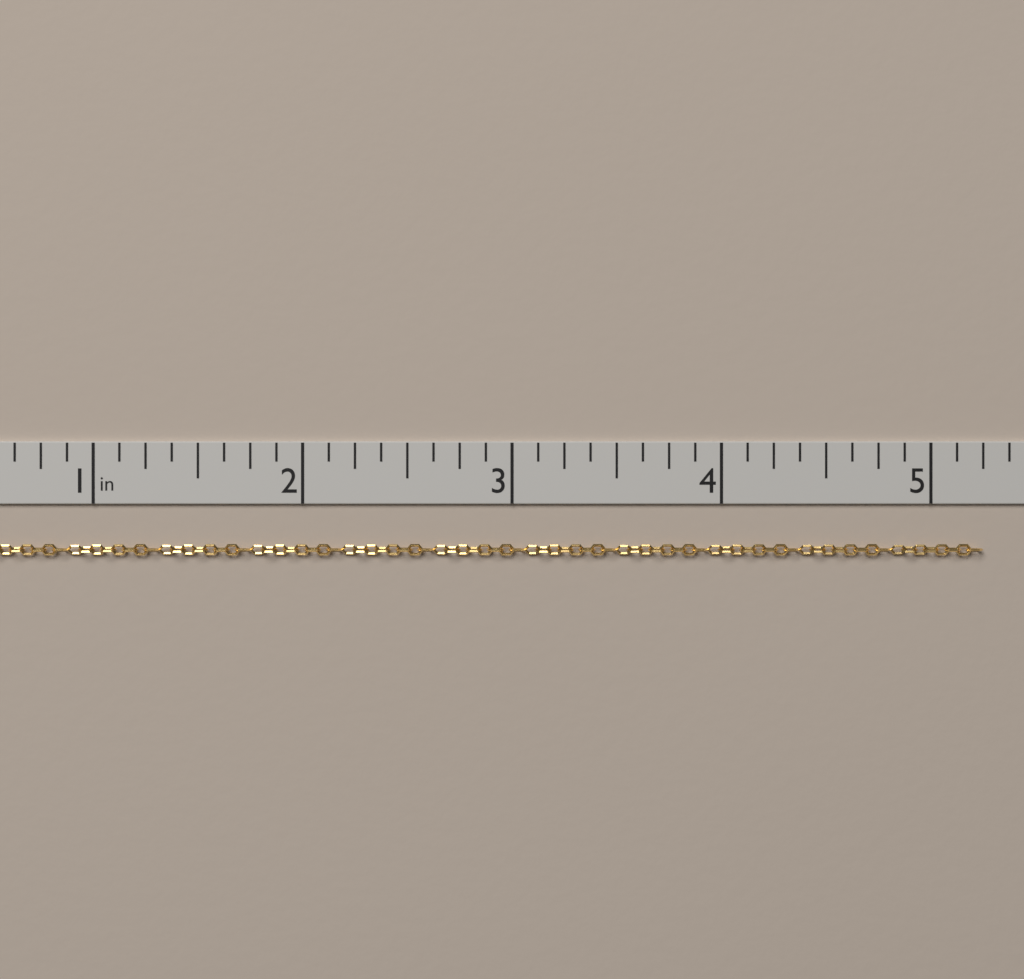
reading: 5.250 in
